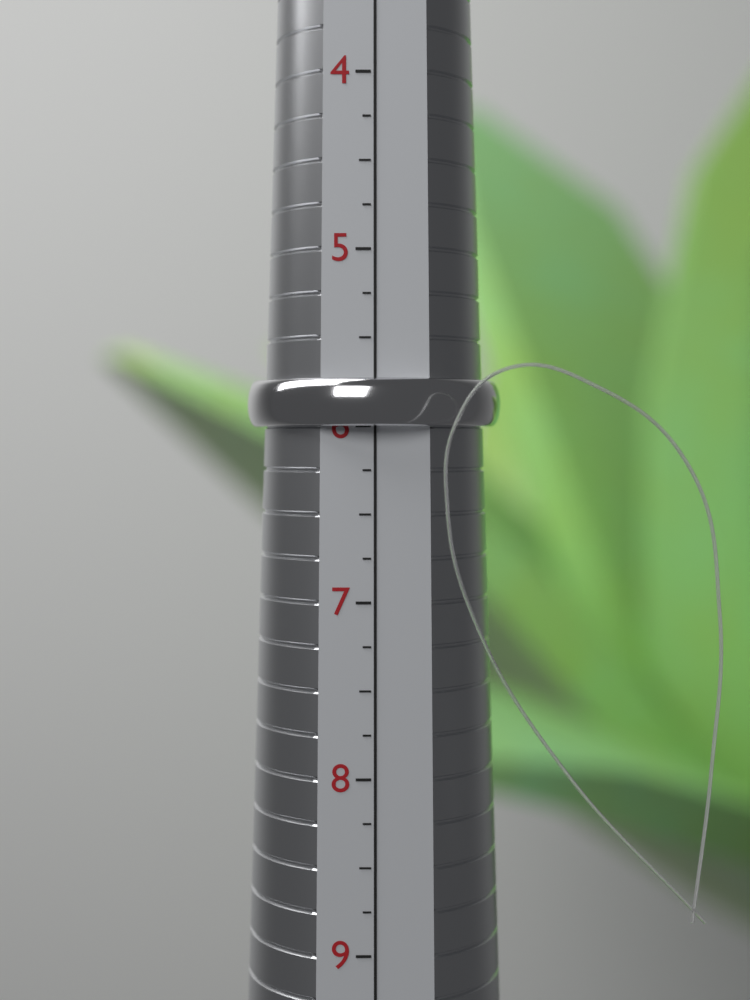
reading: 6.00 (no unit)
